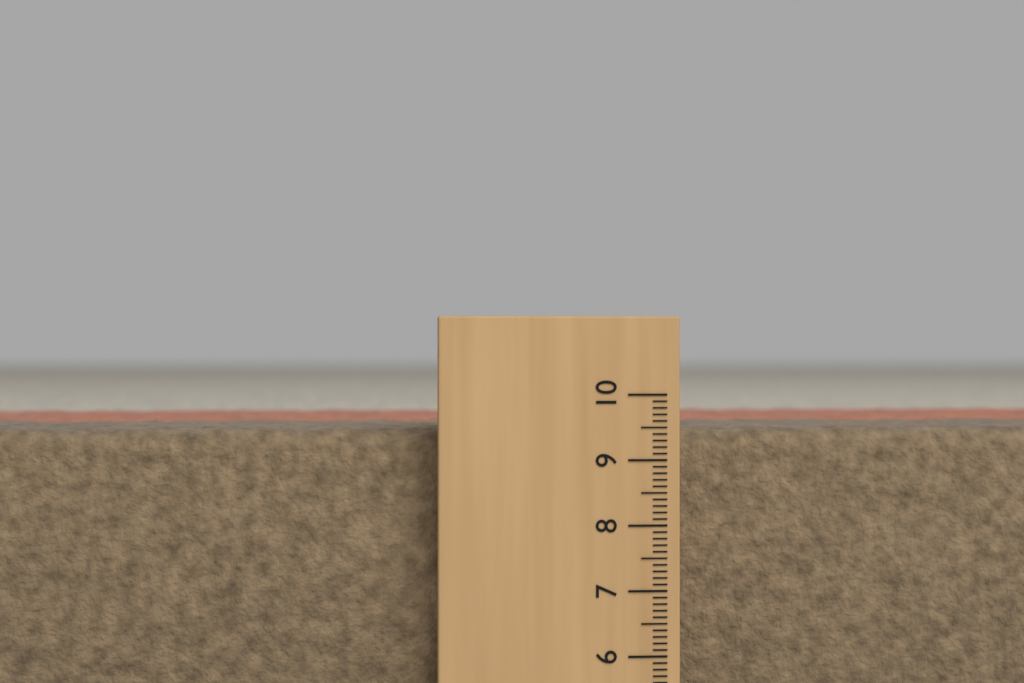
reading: 9.5 (no unit)
